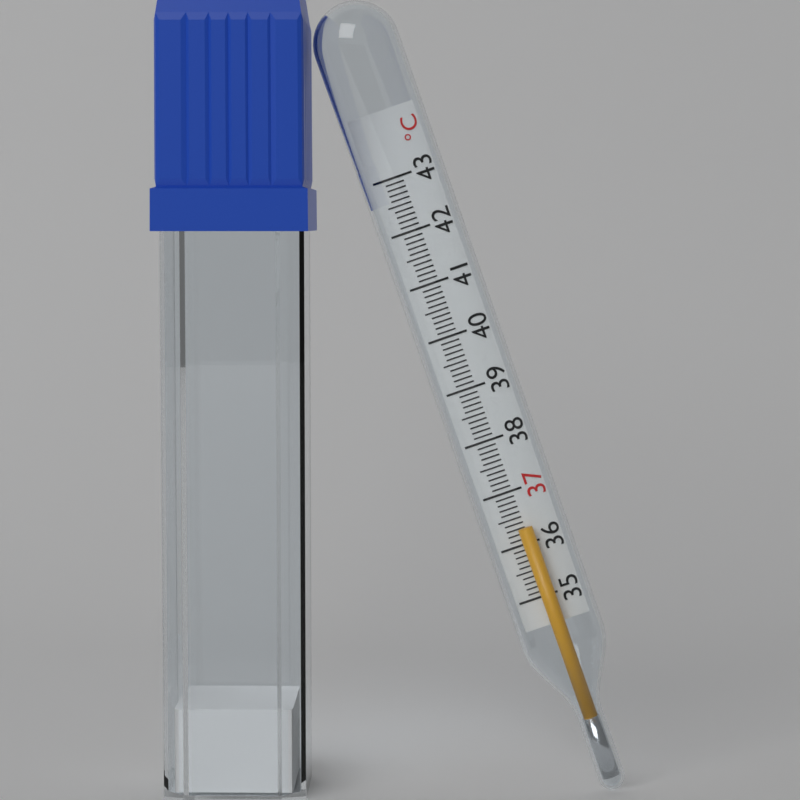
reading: 36.3 °C
